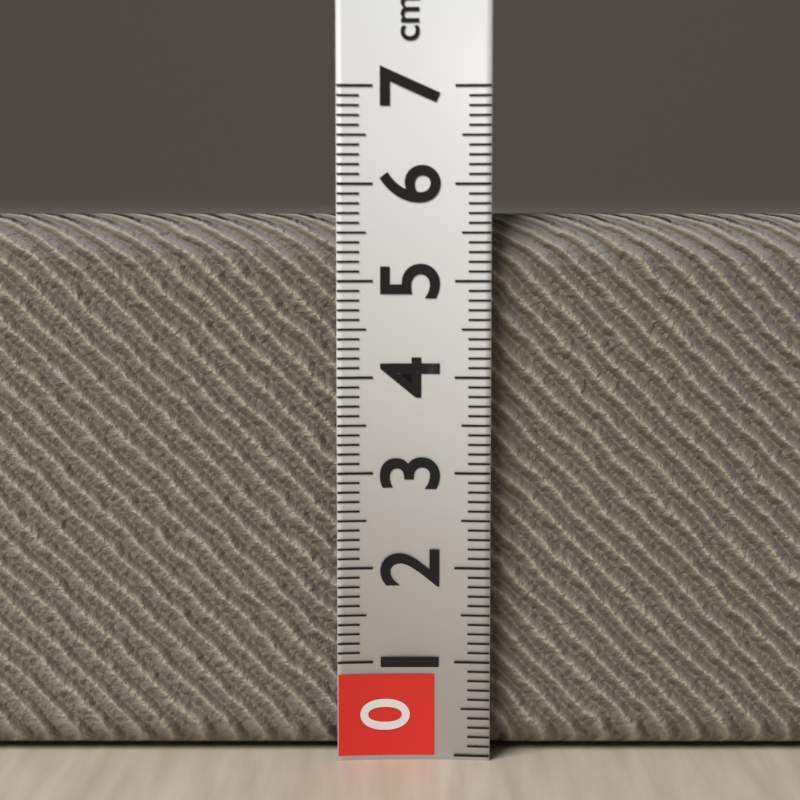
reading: 5.7 cm
